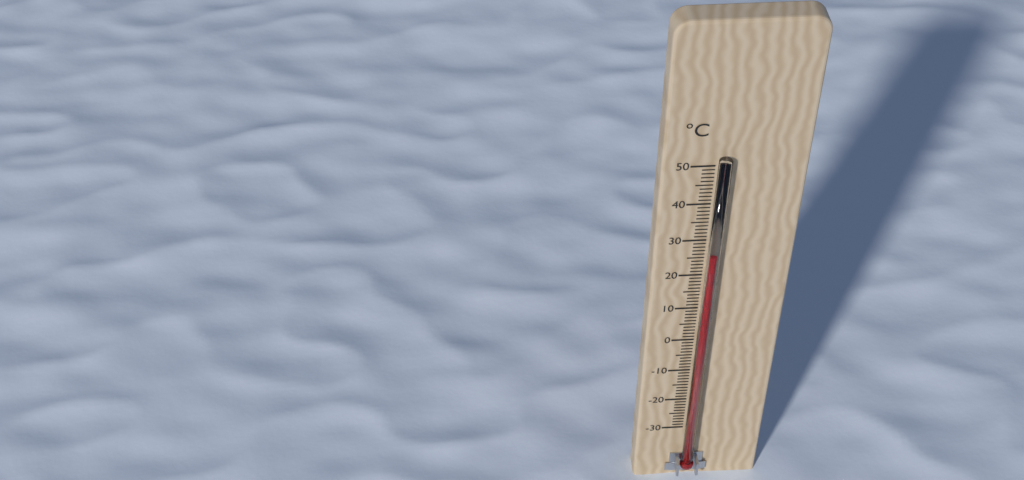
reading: 27 °C
